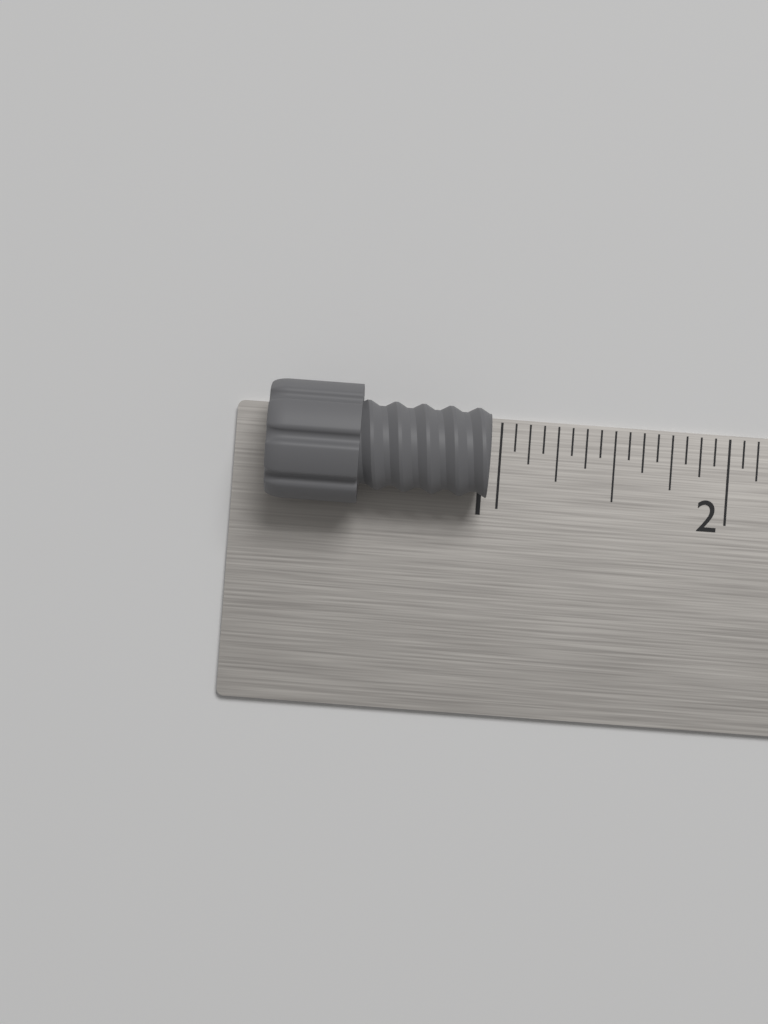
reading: 0.9375 in
